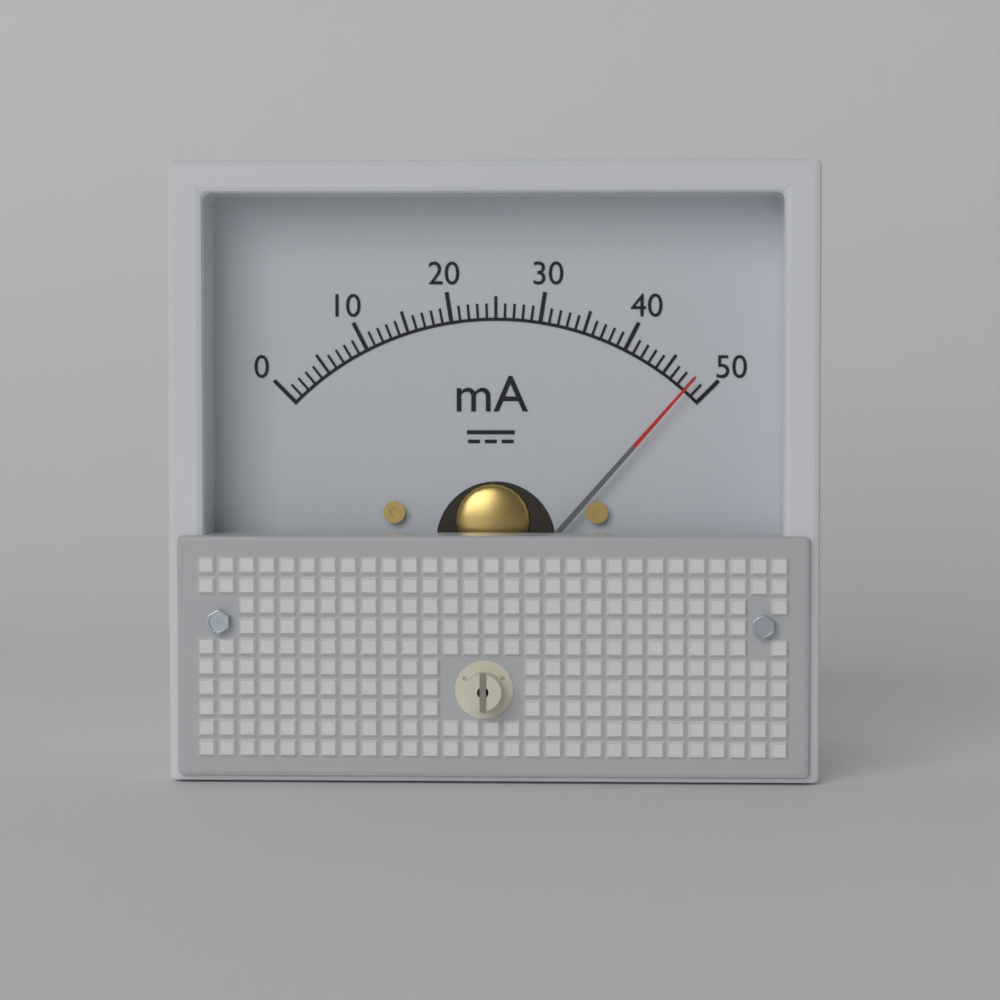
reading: 48 mA
